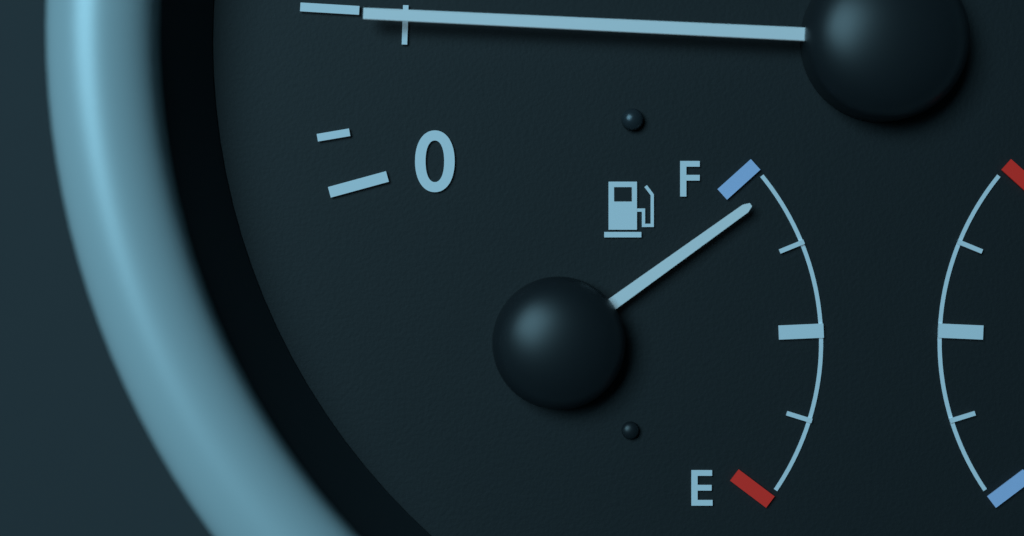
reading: 0.92 (no unit)
